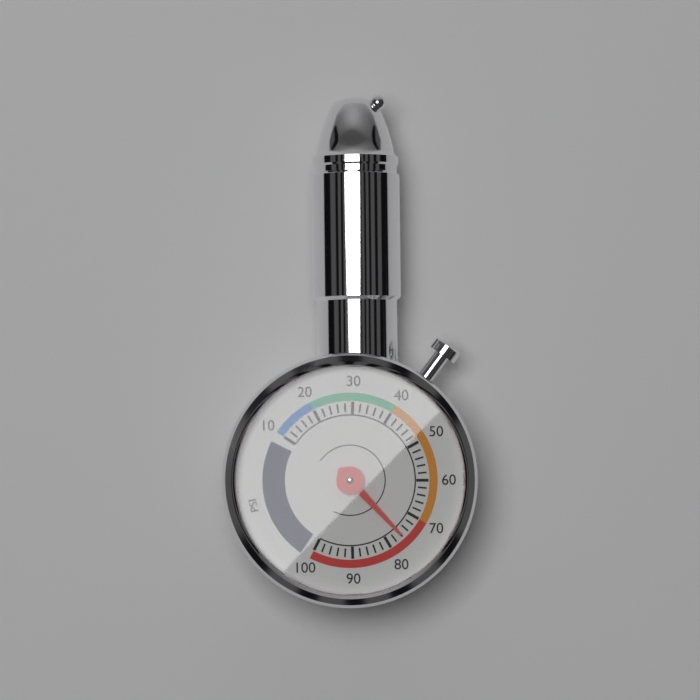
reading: 76 psi
